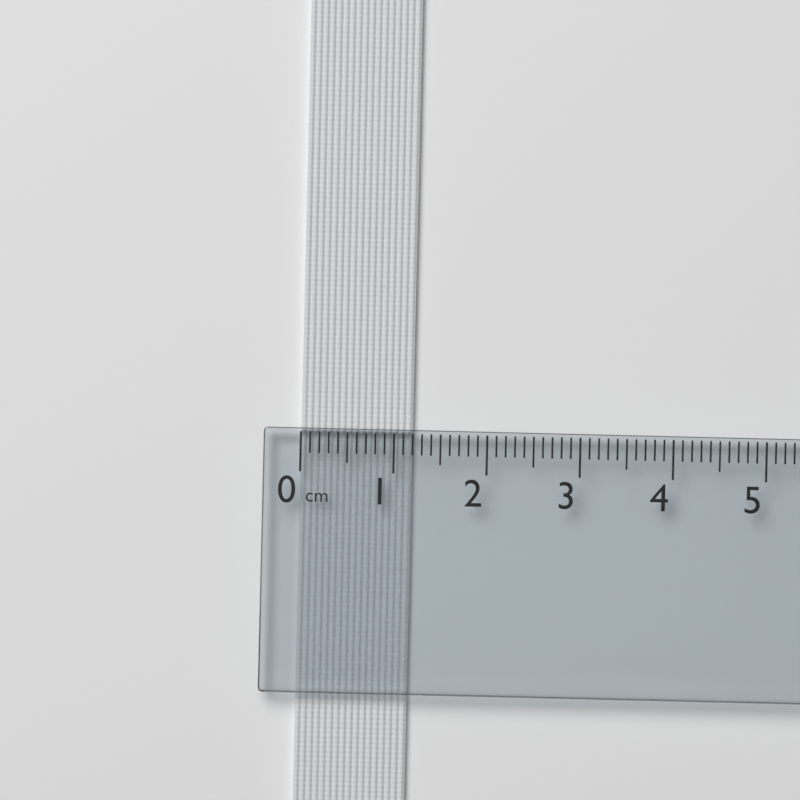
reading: 1.2 cm
